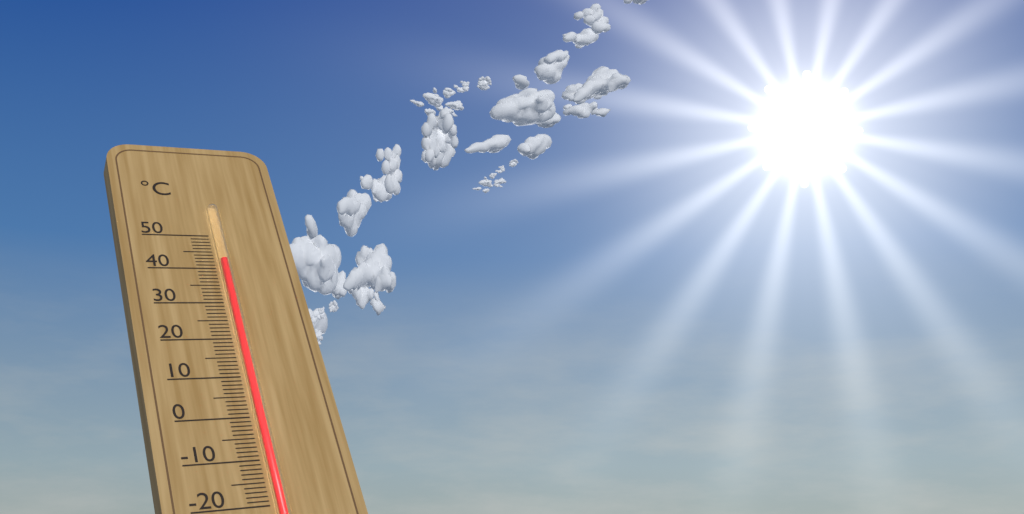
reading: 42 °C
